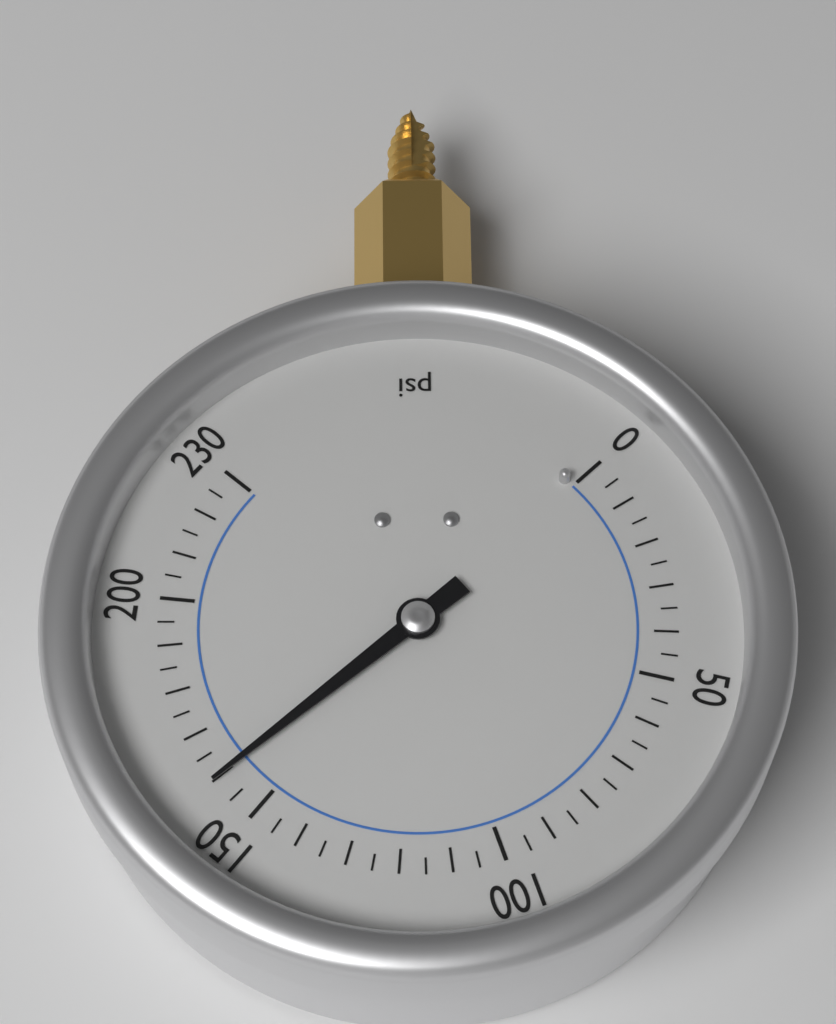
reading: 160 psi
